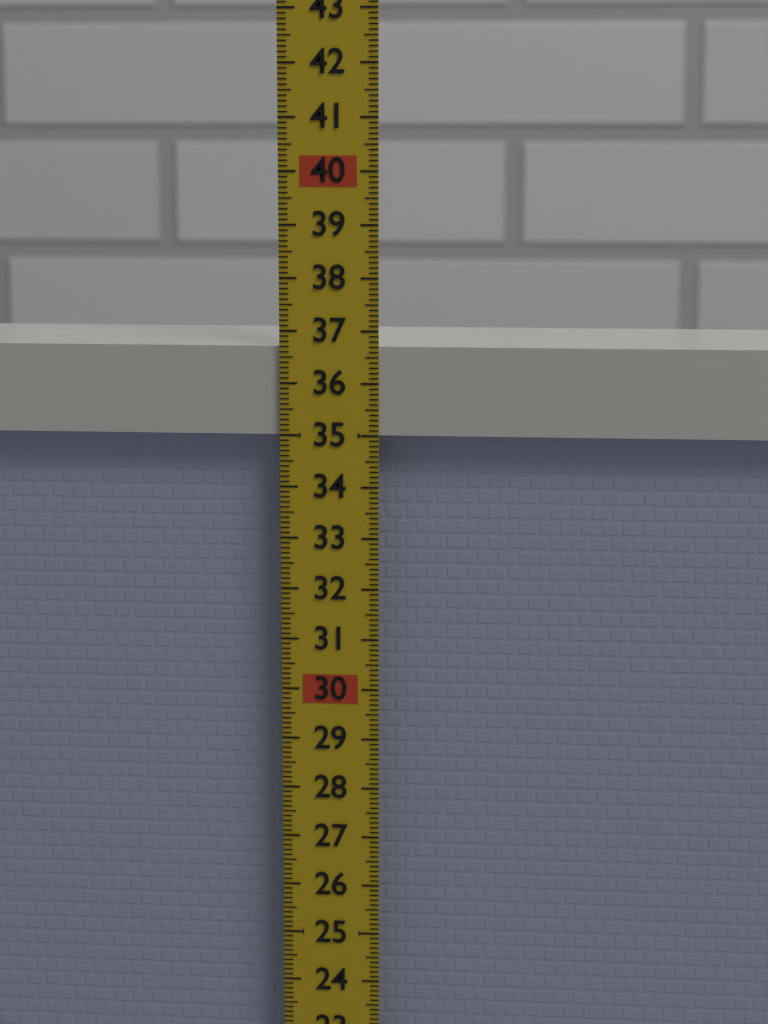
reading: 36.7 (no unit)
